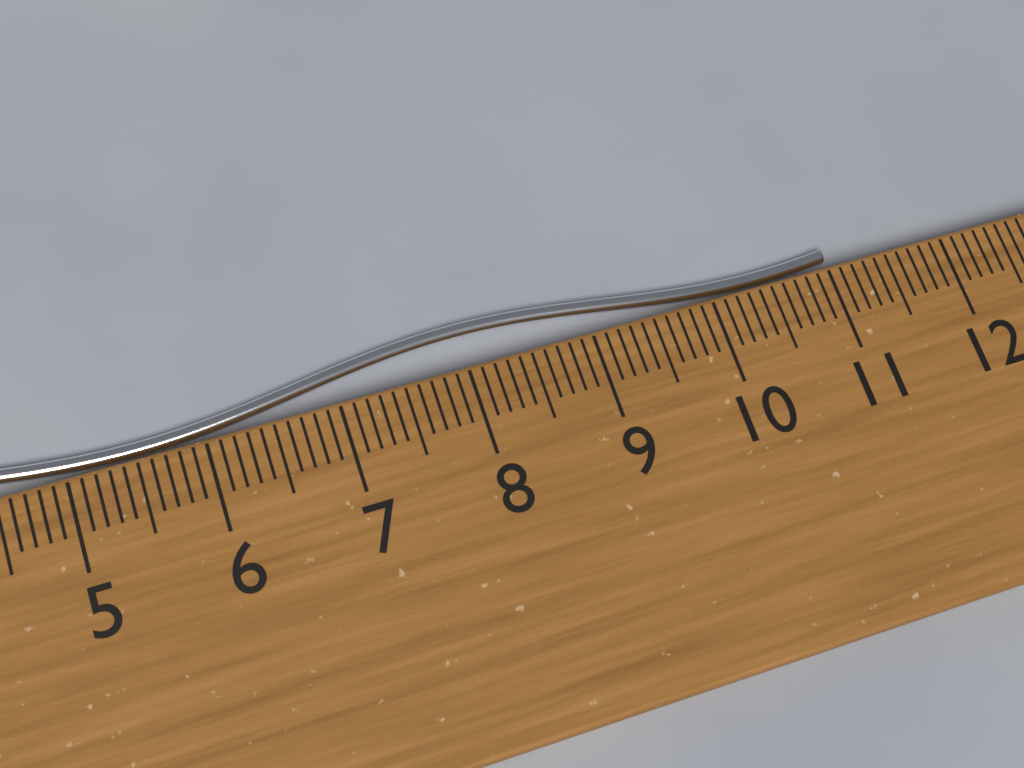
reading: 11.1 cm
